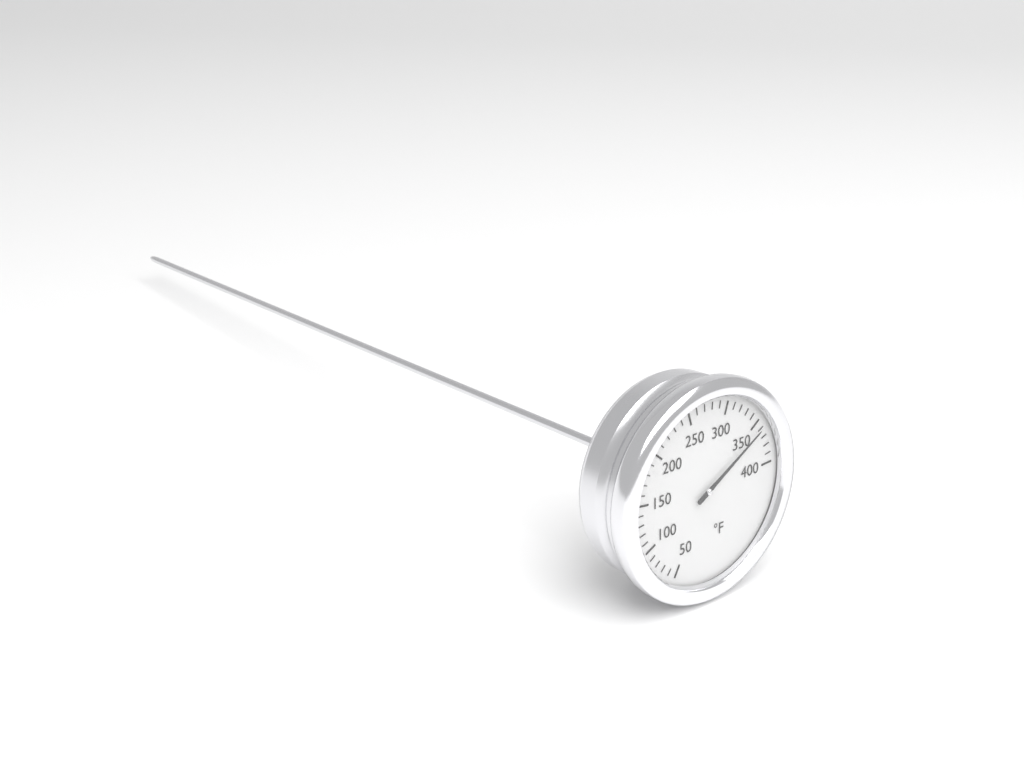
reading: 360 °F
